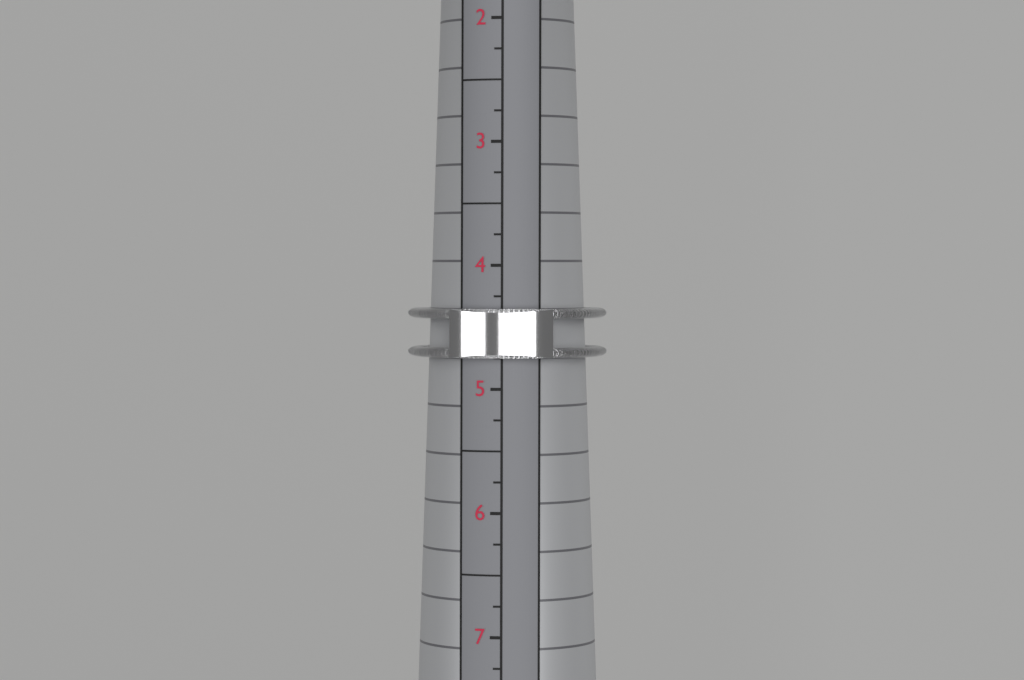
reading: 4.75 (no unit)
